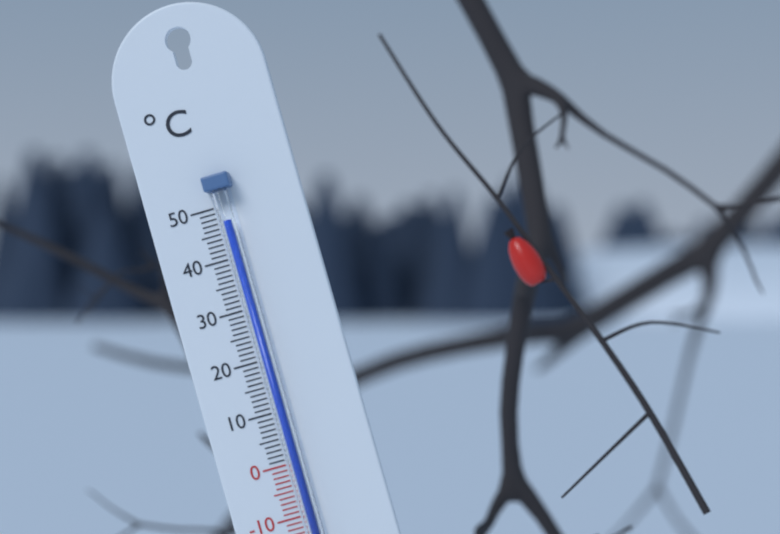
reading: 47 °C
